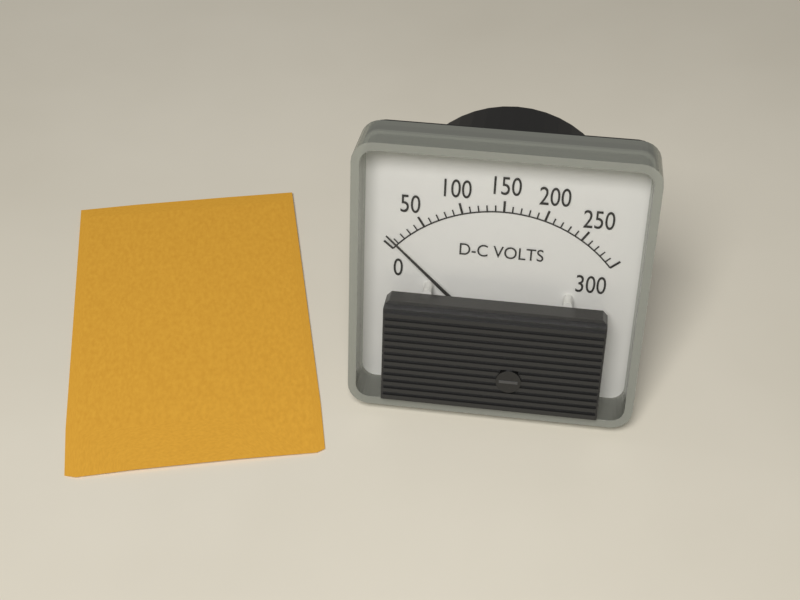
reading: 10 V
